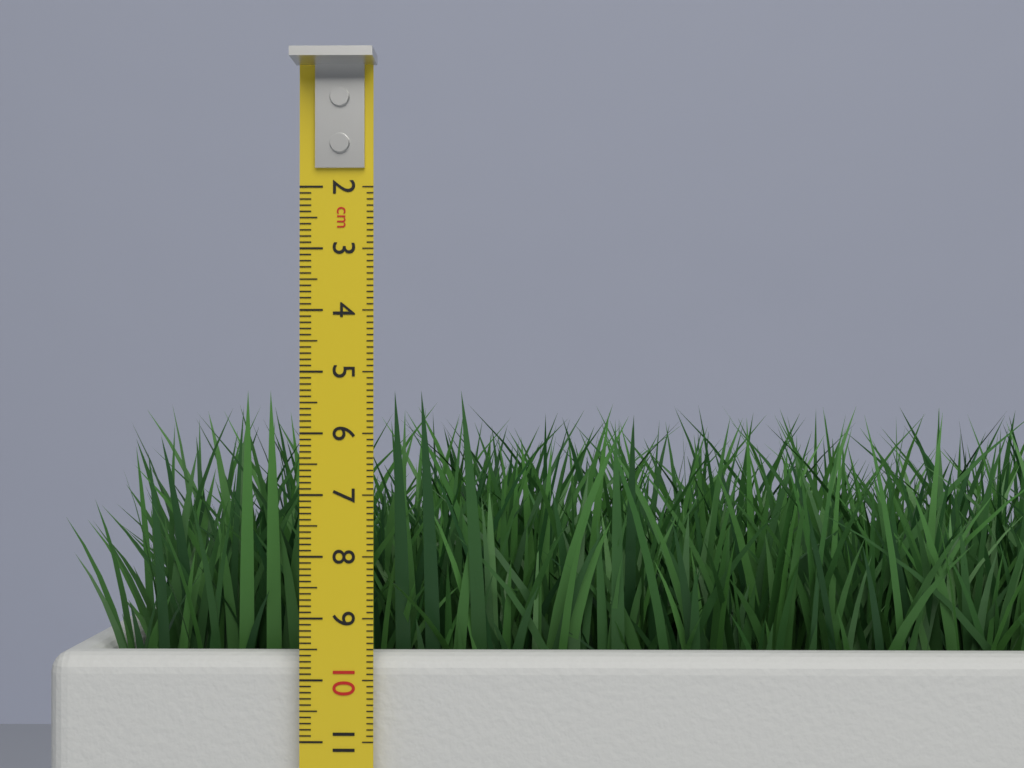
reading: 5.3 cm
